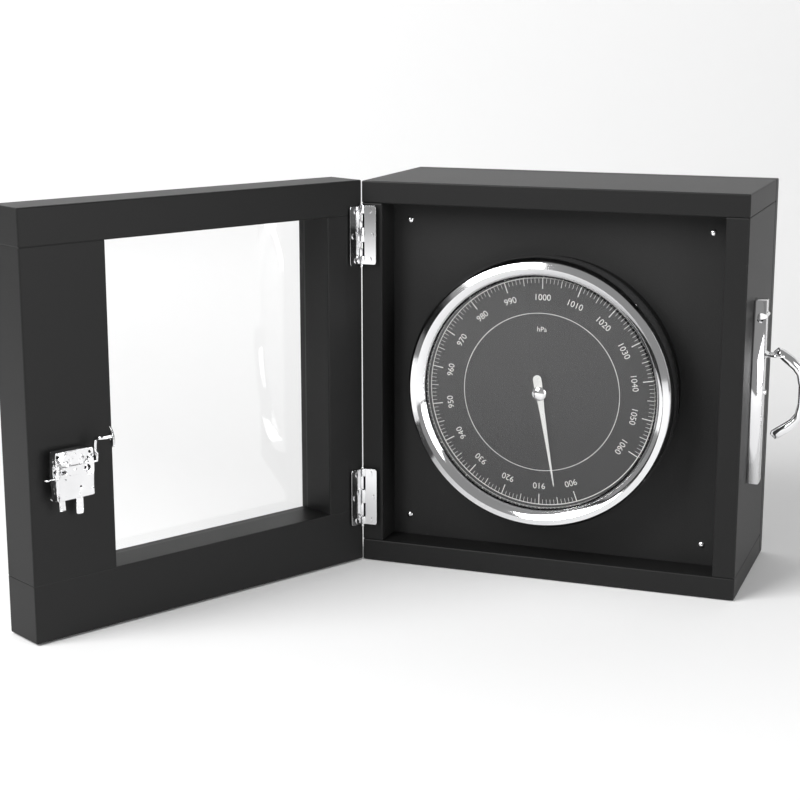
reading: 905 hPa
